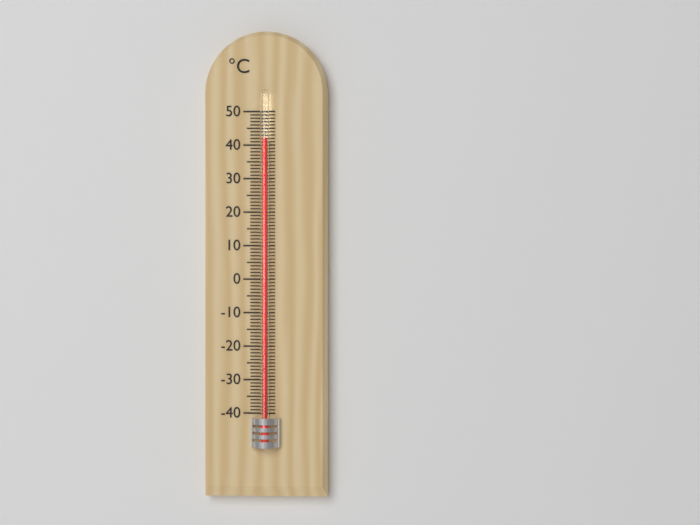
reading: 42 °C
